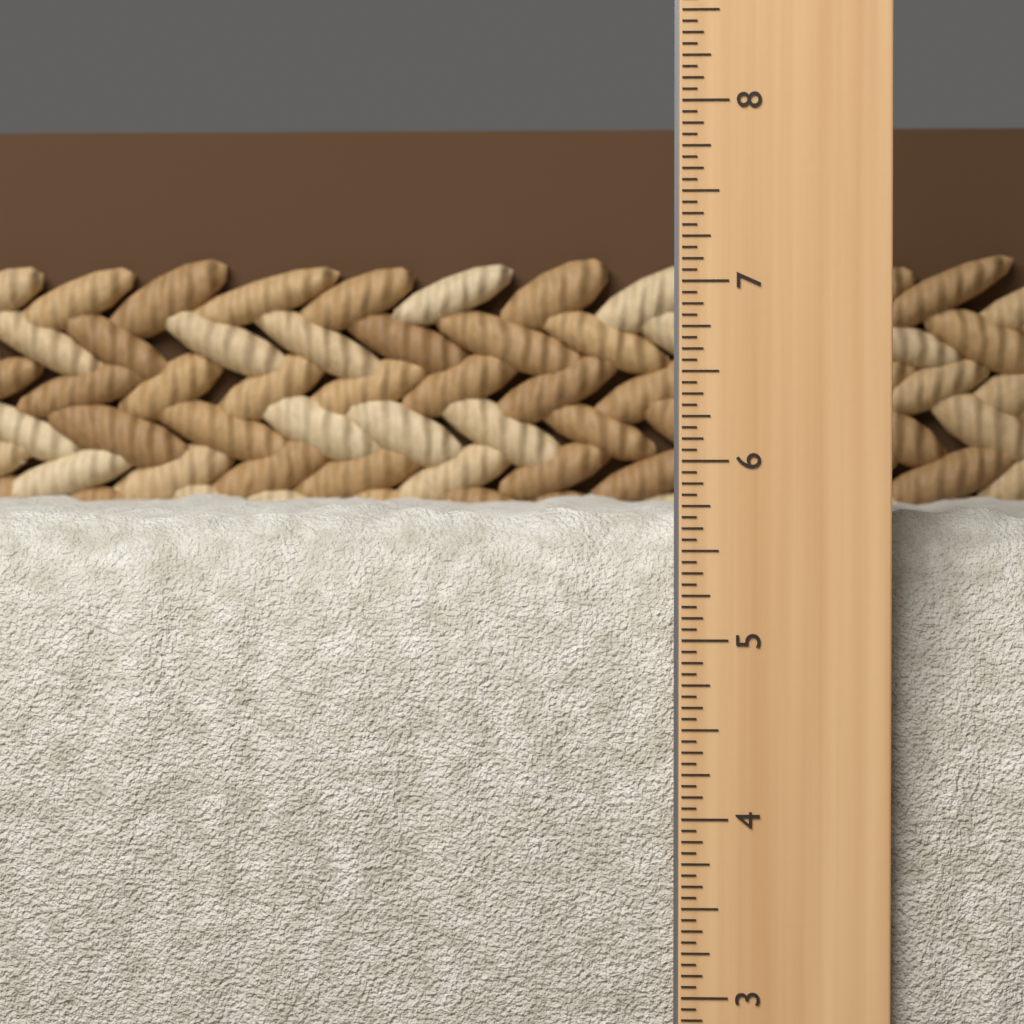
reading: 5.7500 in
